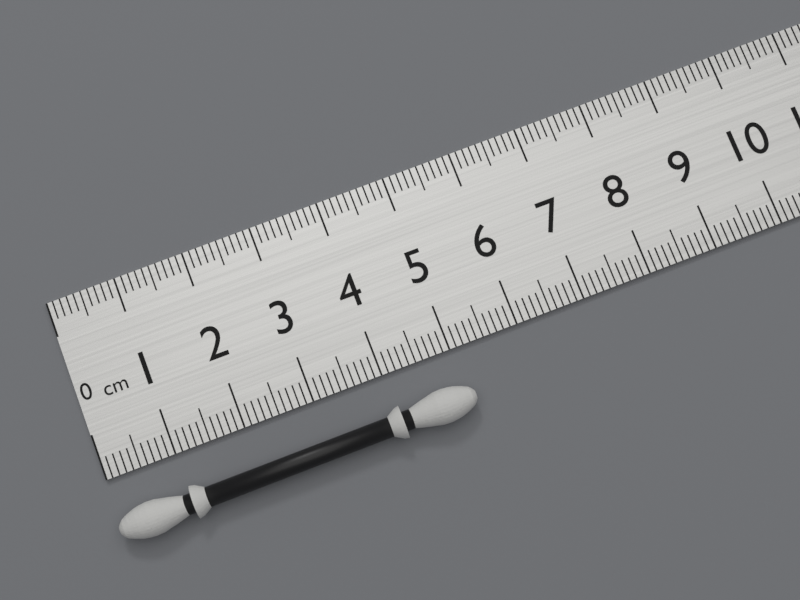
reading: 5.1 cm
